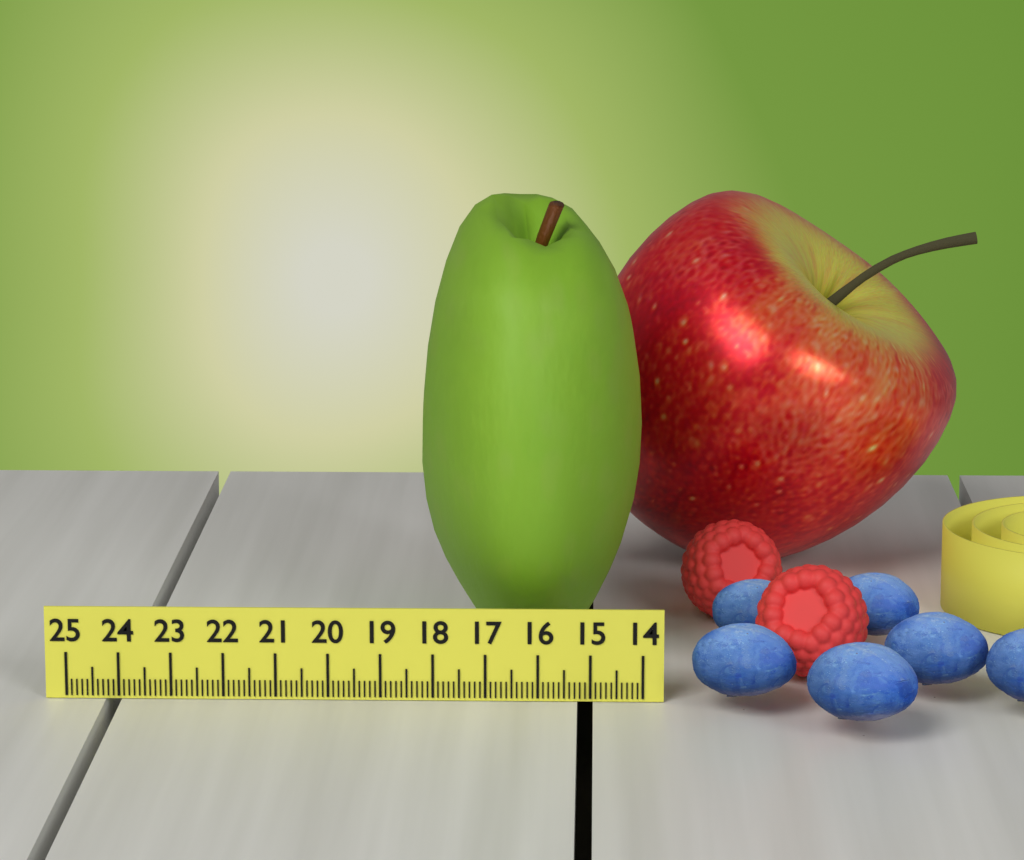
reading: 18.4 (no unit)
